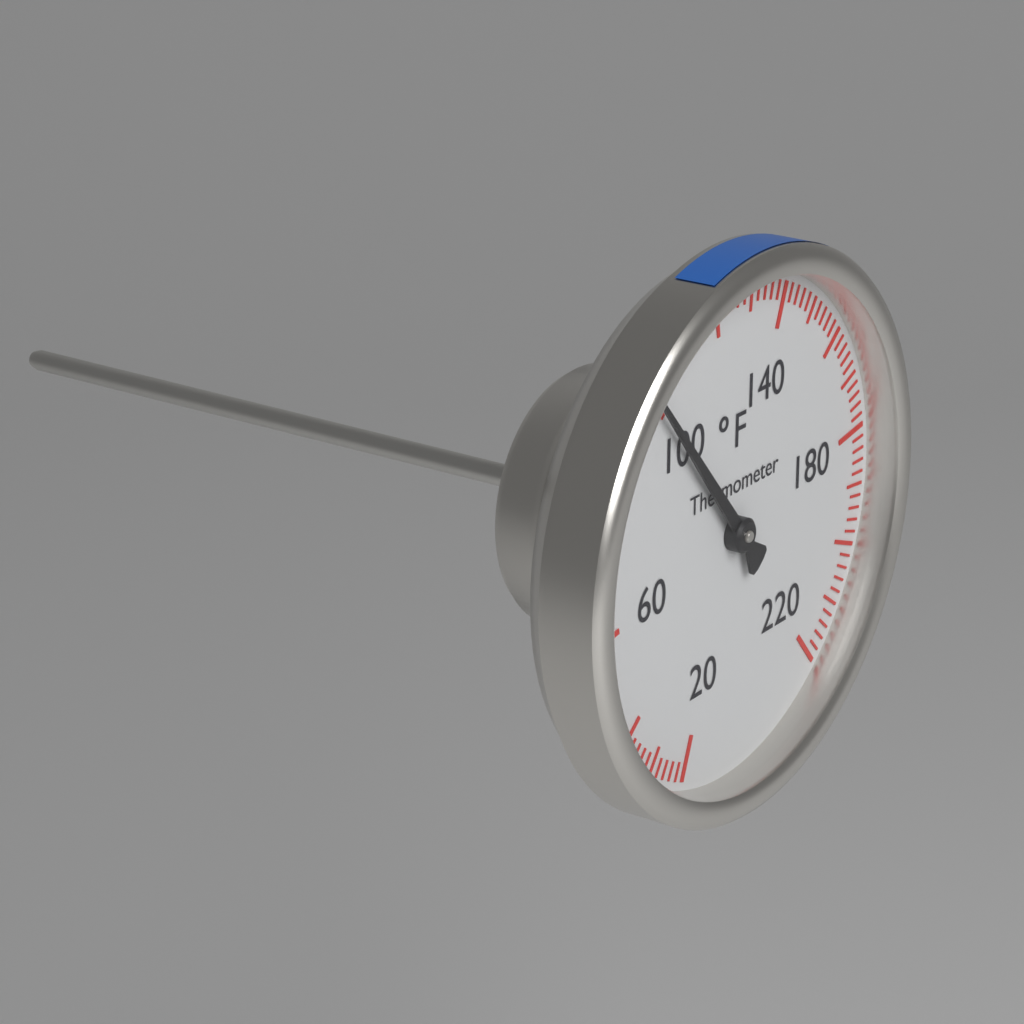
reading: 100 °F
